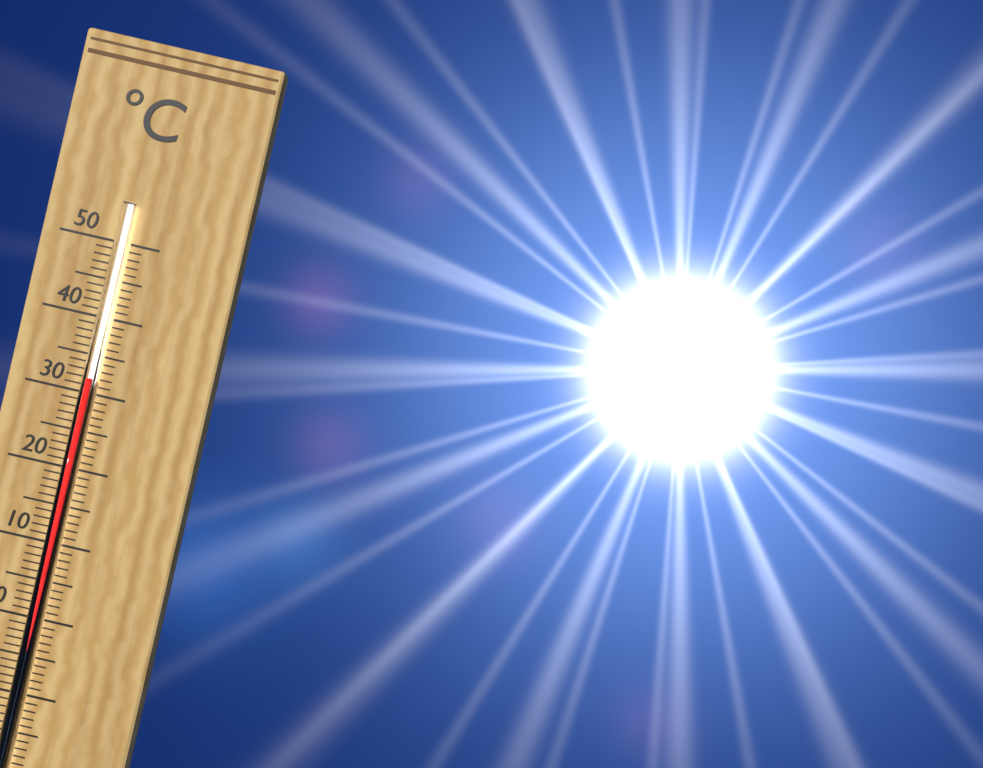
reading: 32 °C
